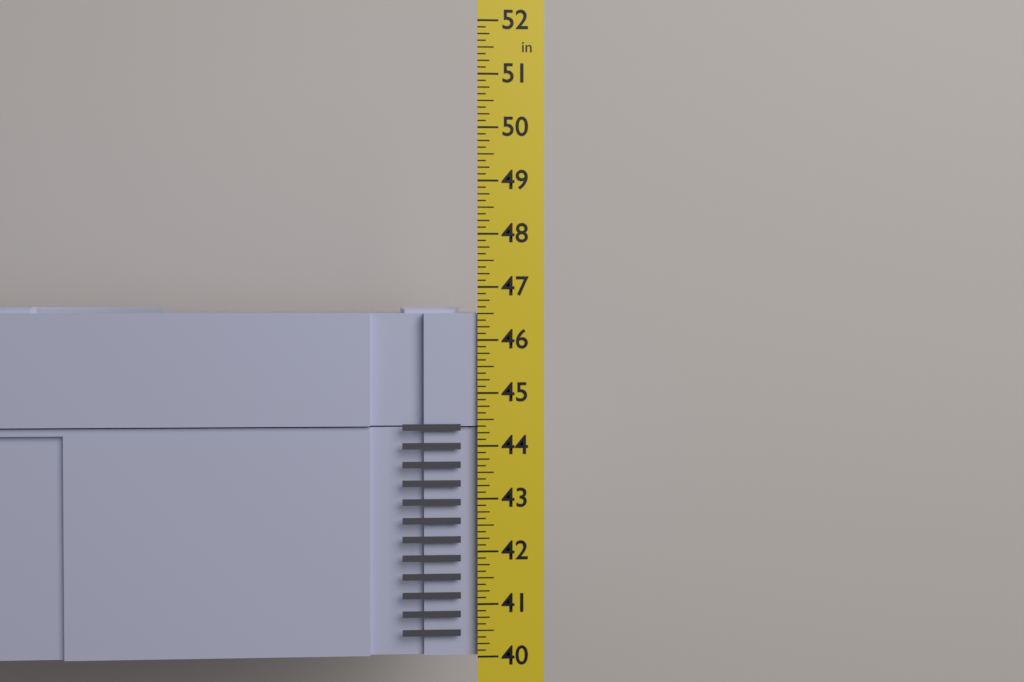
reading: 46.625 in
